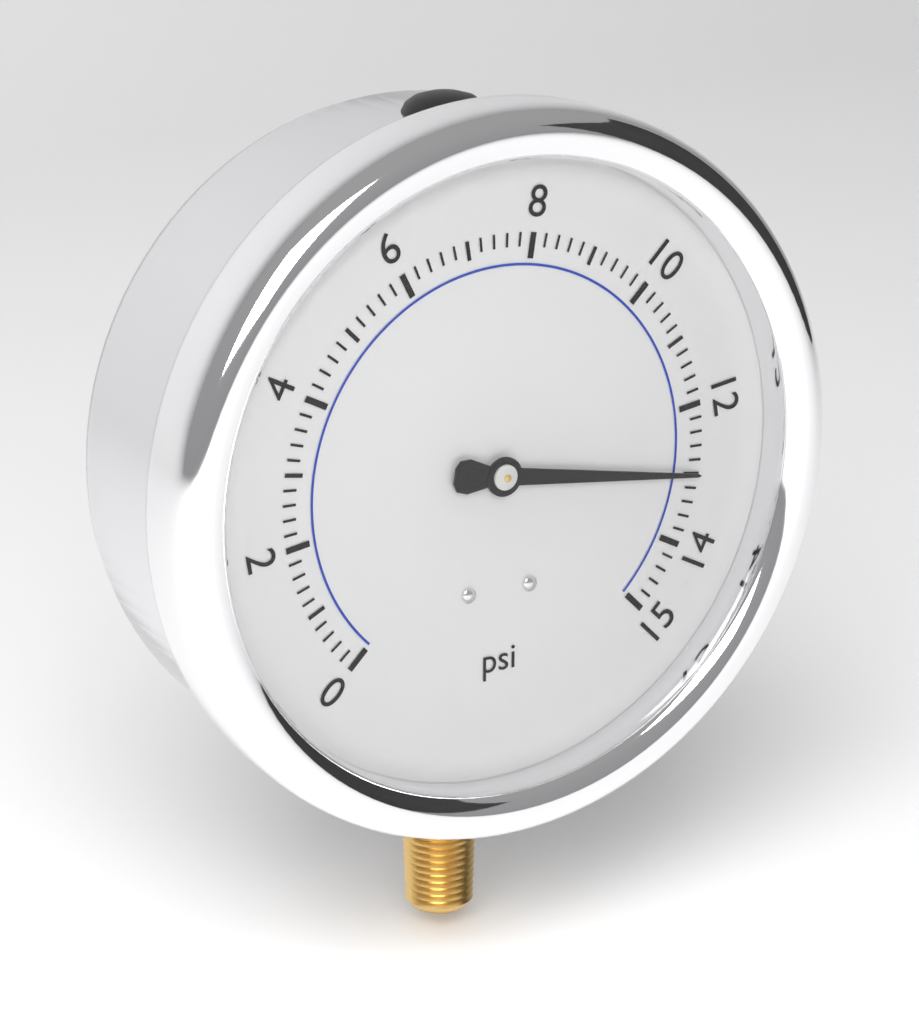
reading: 13.0 psi
